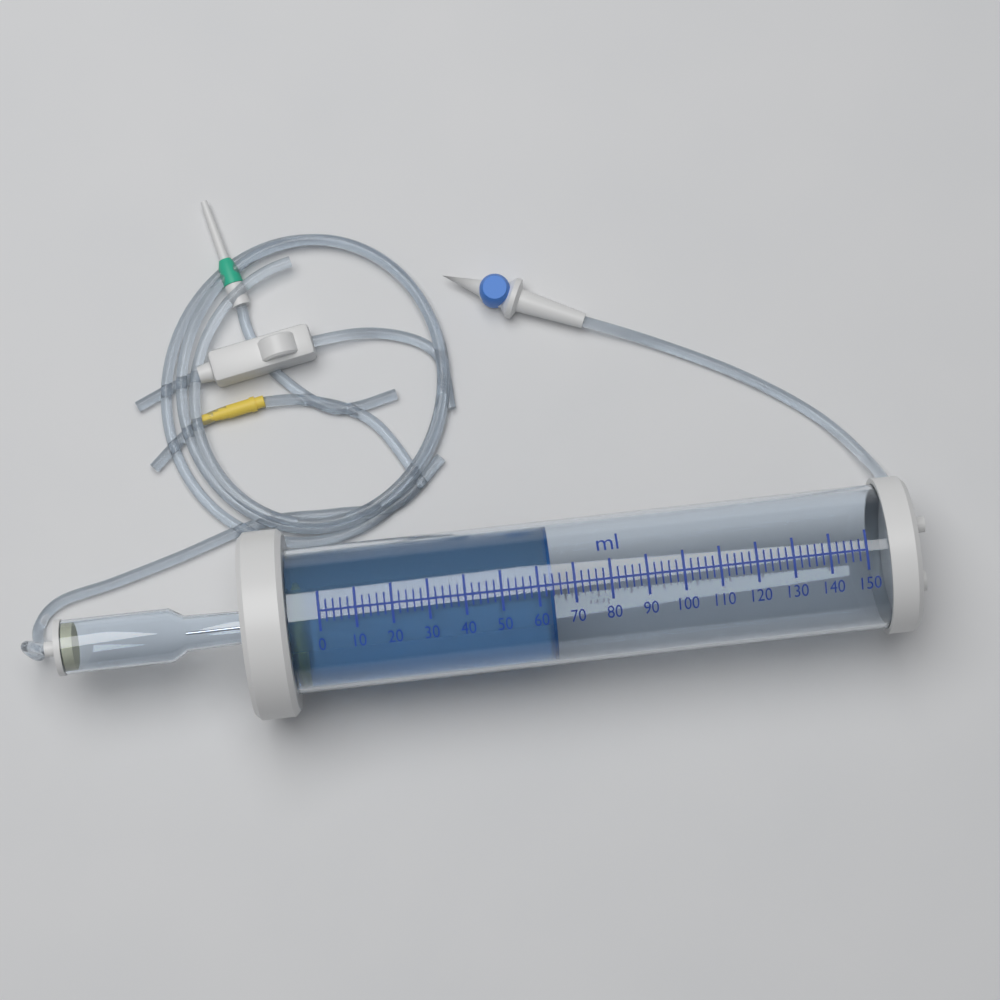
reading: 64 ml
